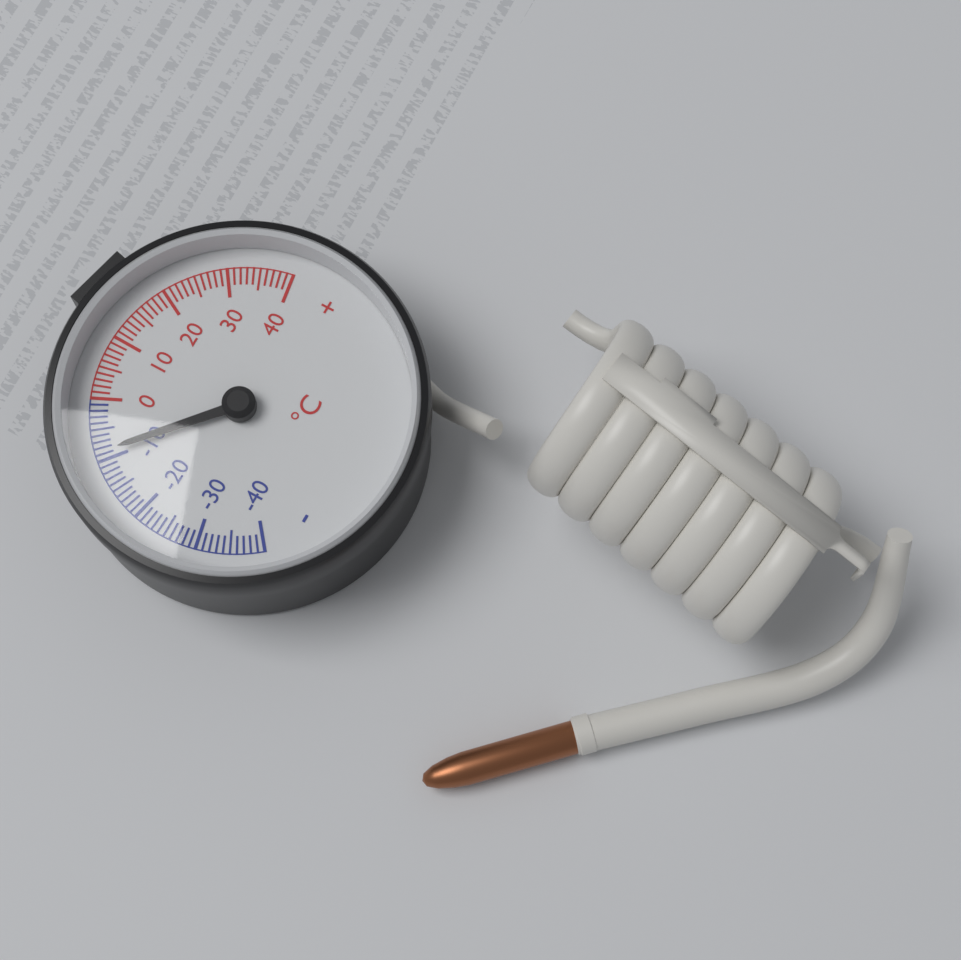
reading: -9 °C
